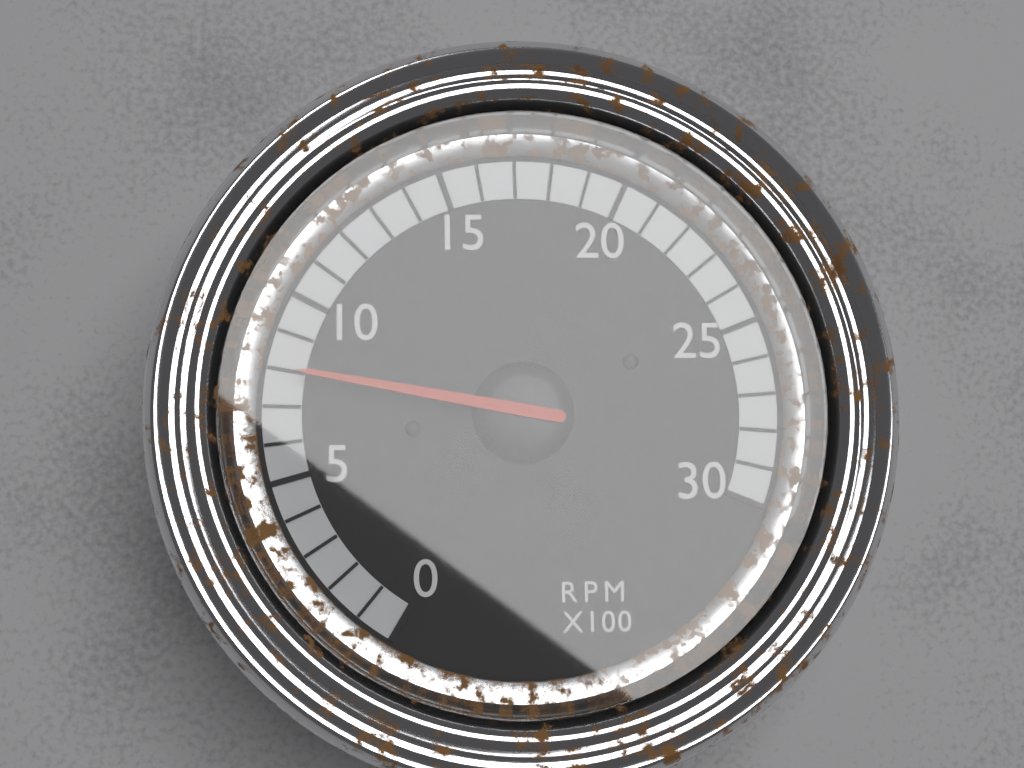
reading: 8 RPM x100
